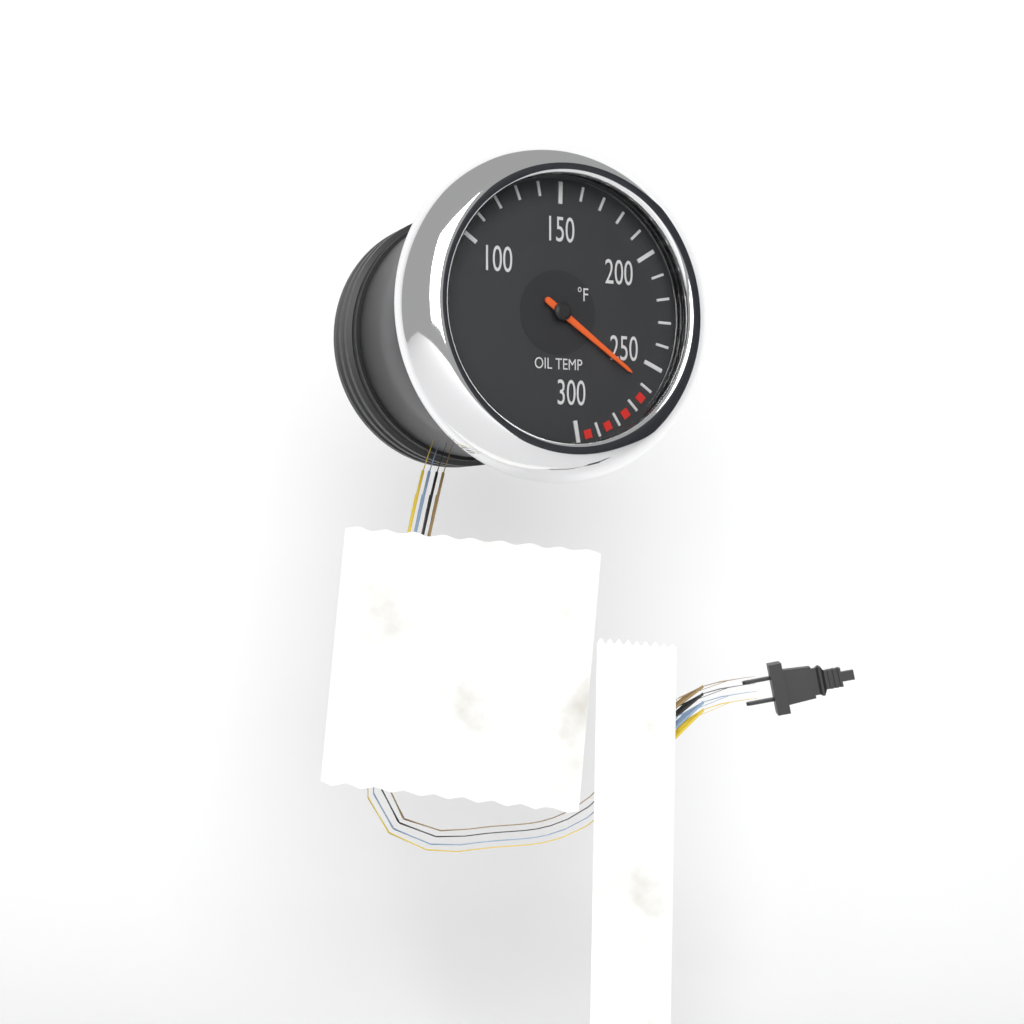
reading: 260 °F
